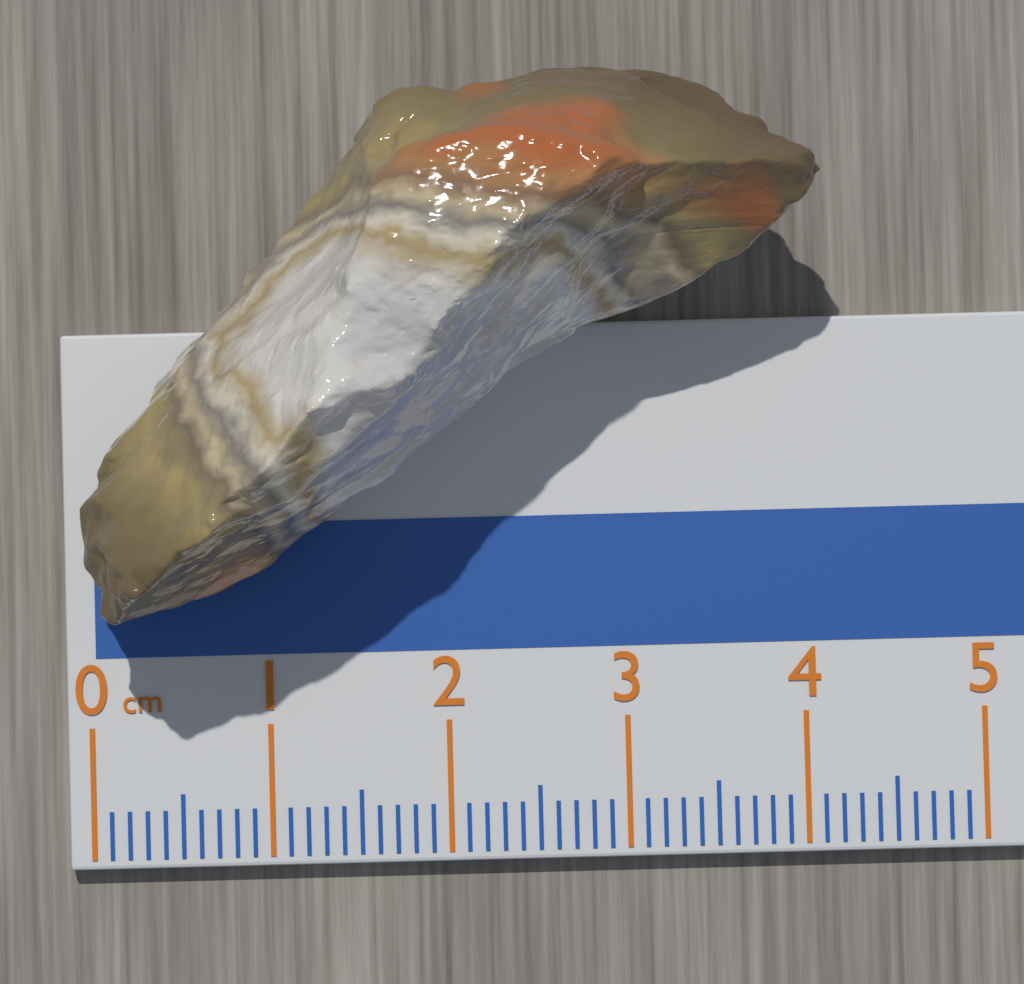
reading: 4.1 cm
